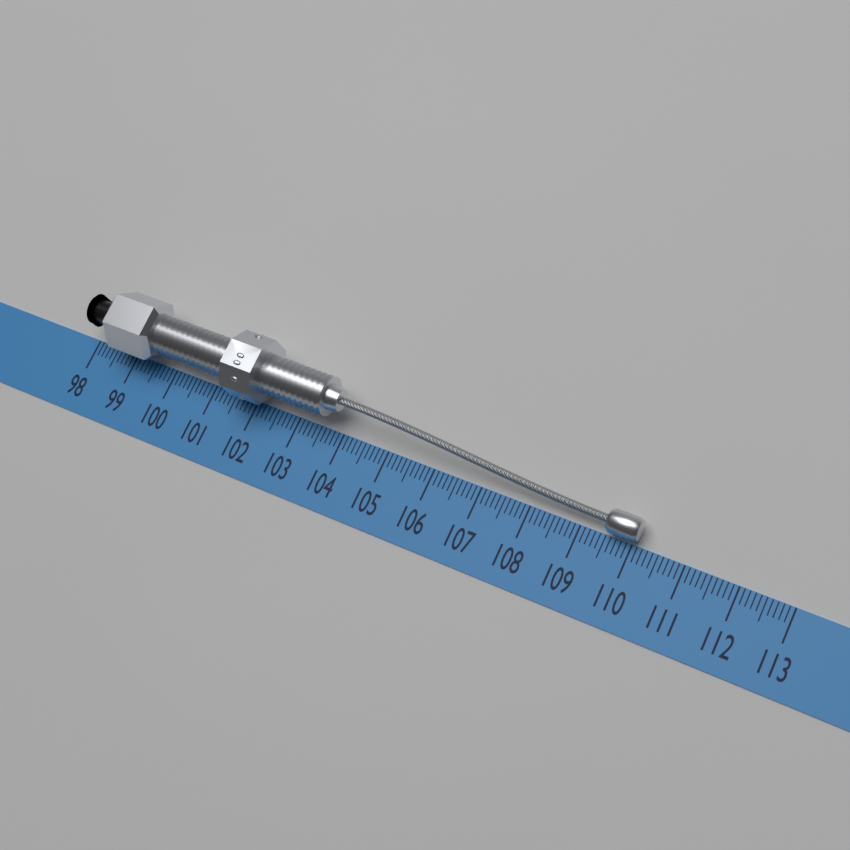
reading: 110.1 (no unit)
